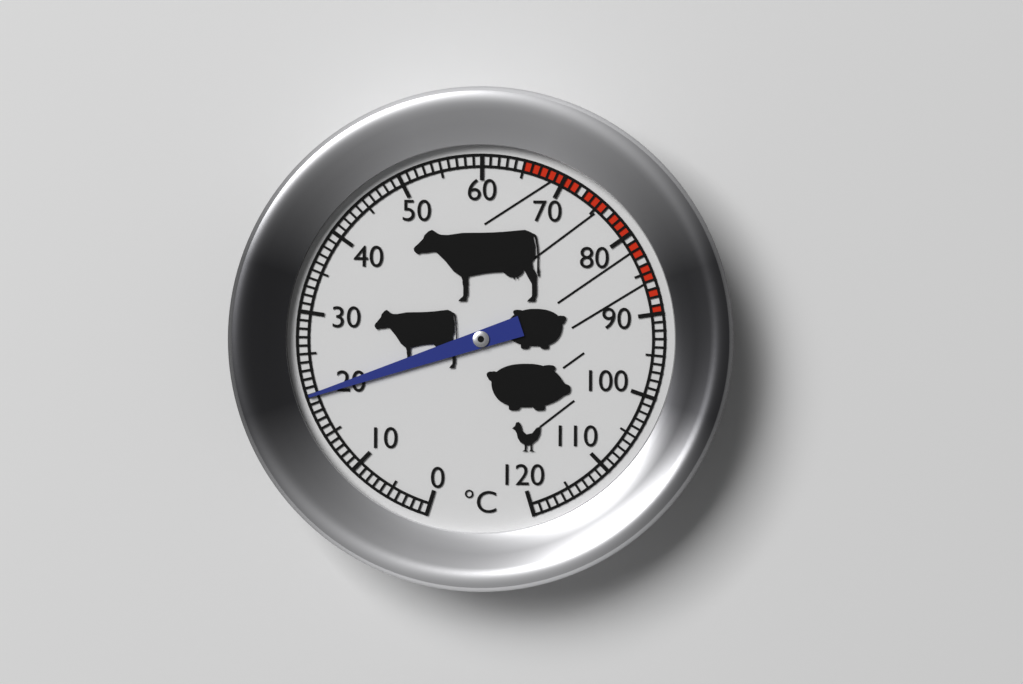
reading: 20 °C
